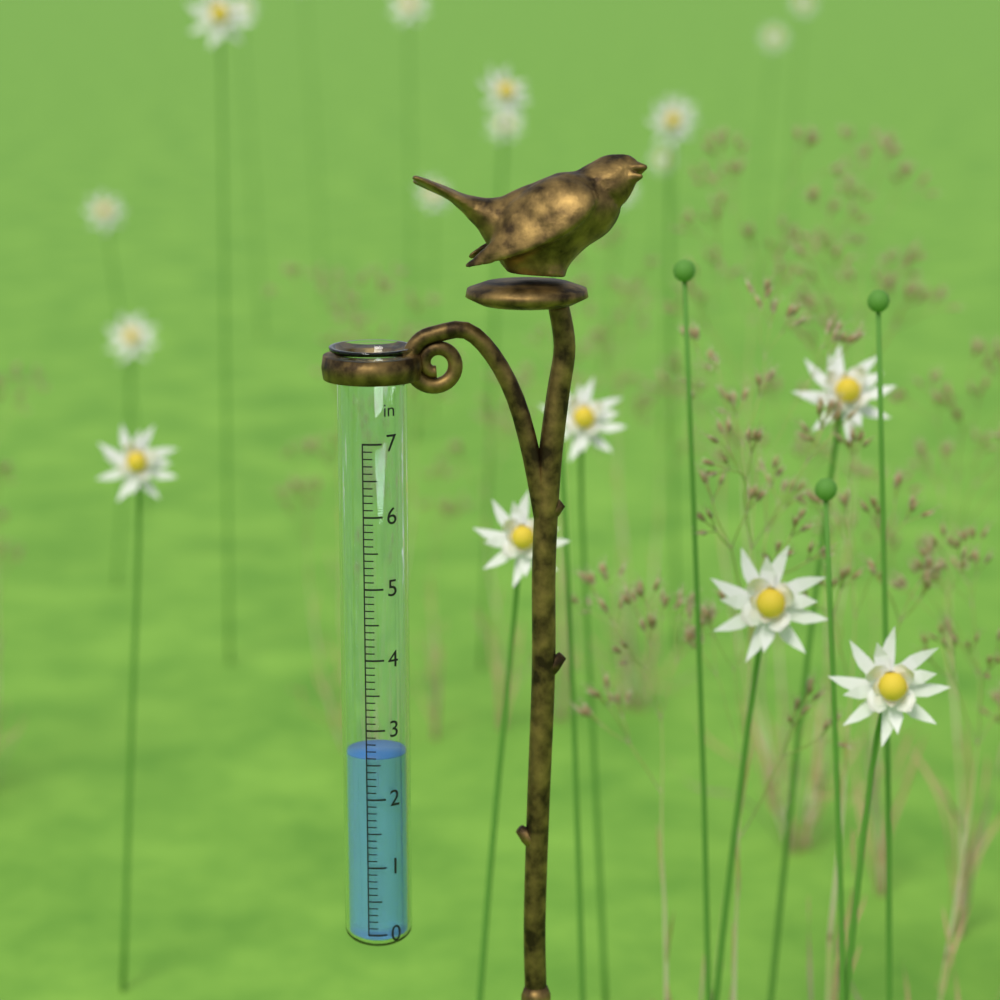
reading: 2.6 in
